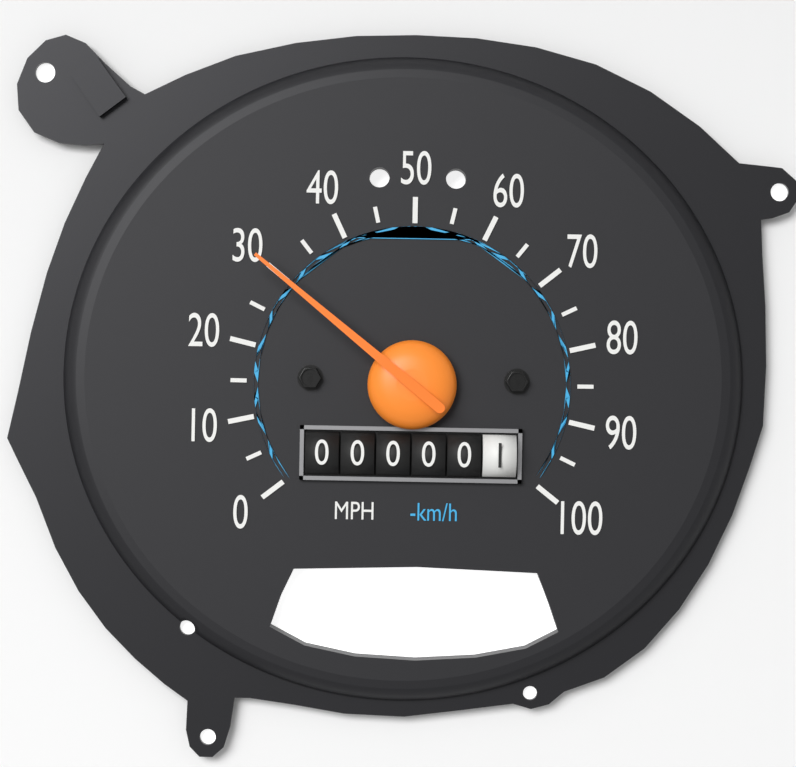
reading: 30 MPH
